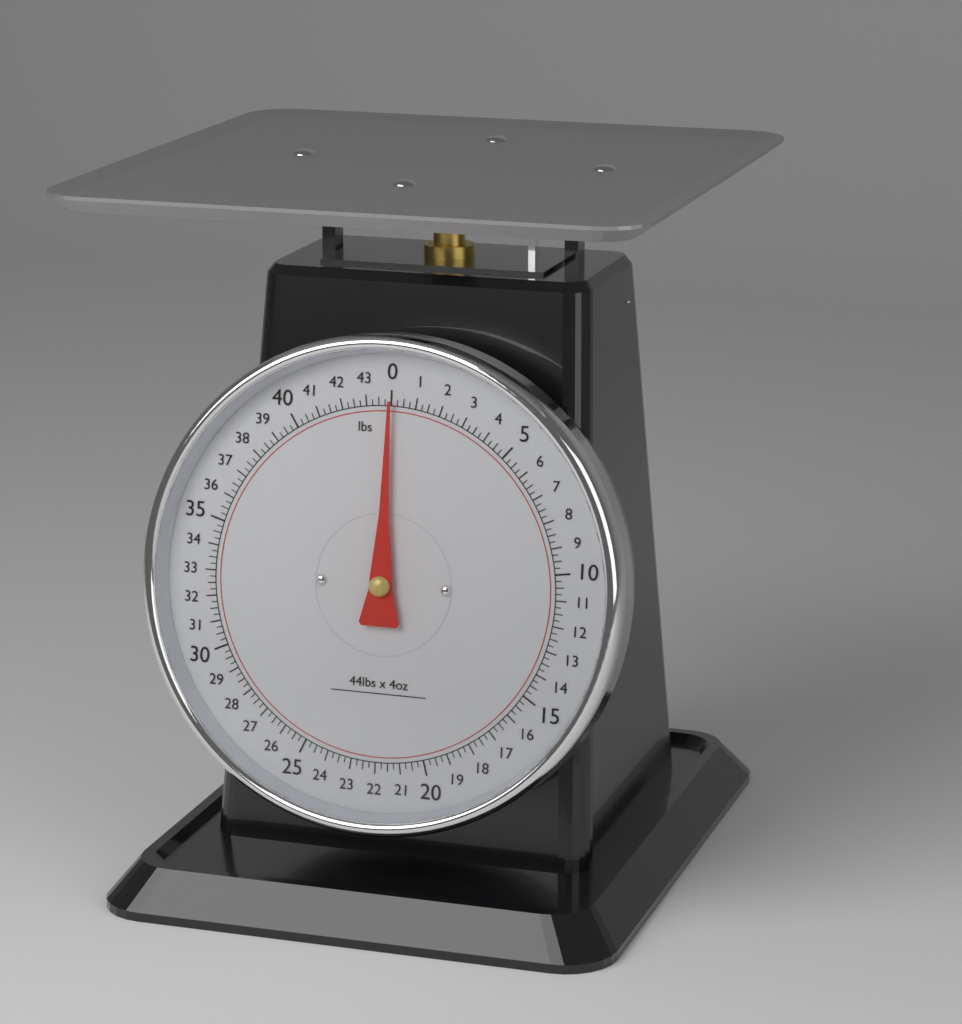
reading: 0.00 lbs
